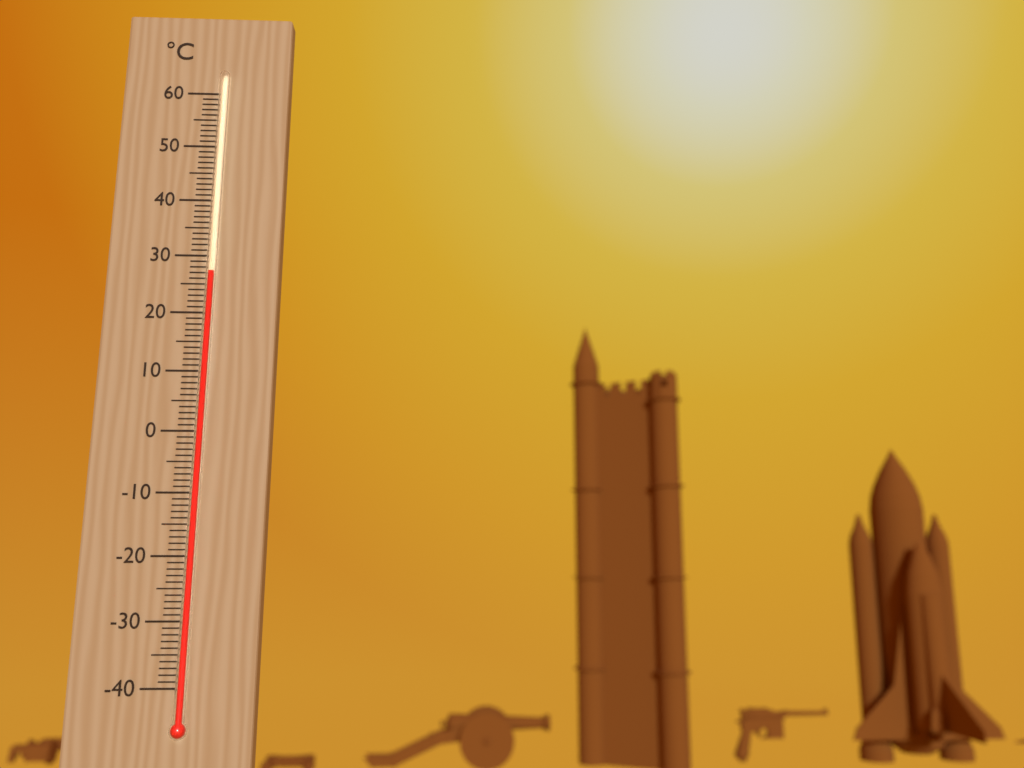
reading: 27 °C
